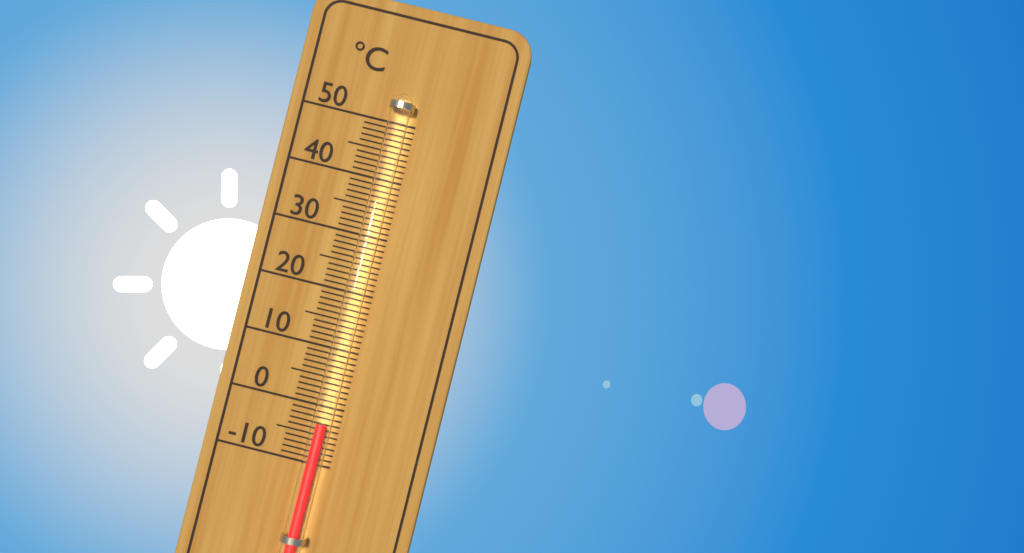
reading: -3 °C
